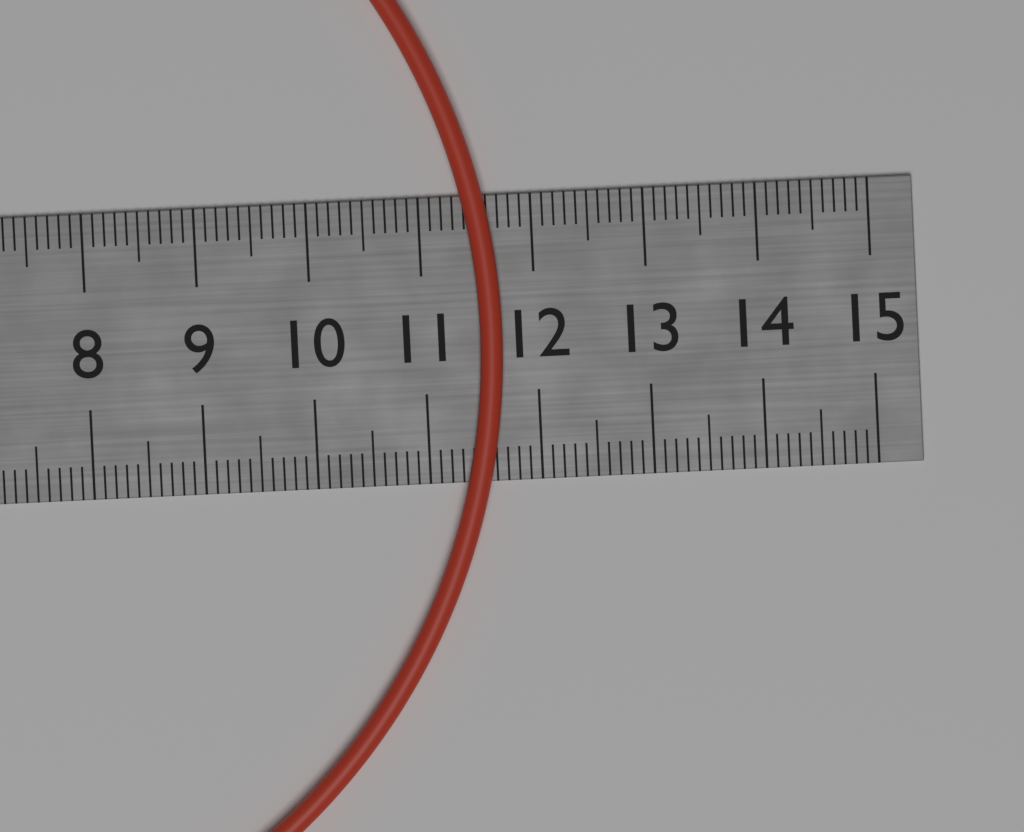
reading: 11.7 cm
